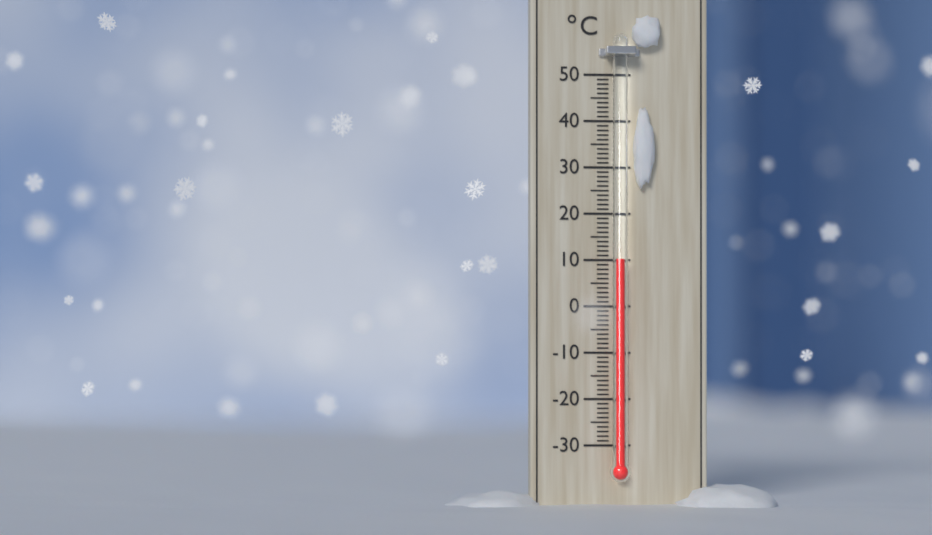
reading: 10 °C
